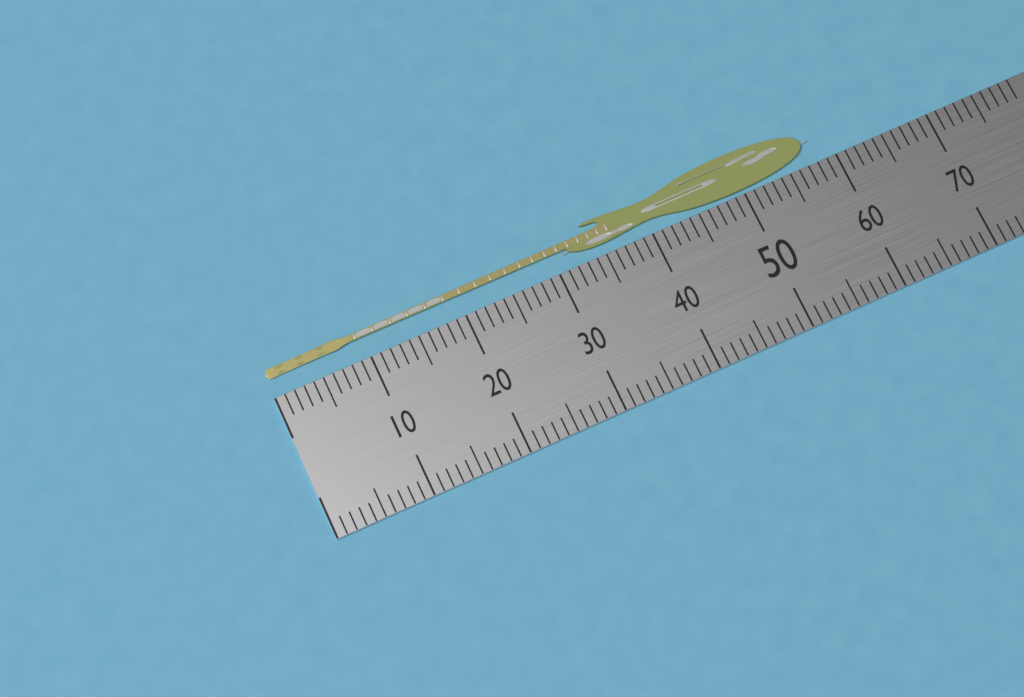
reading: 58 (no unit)
